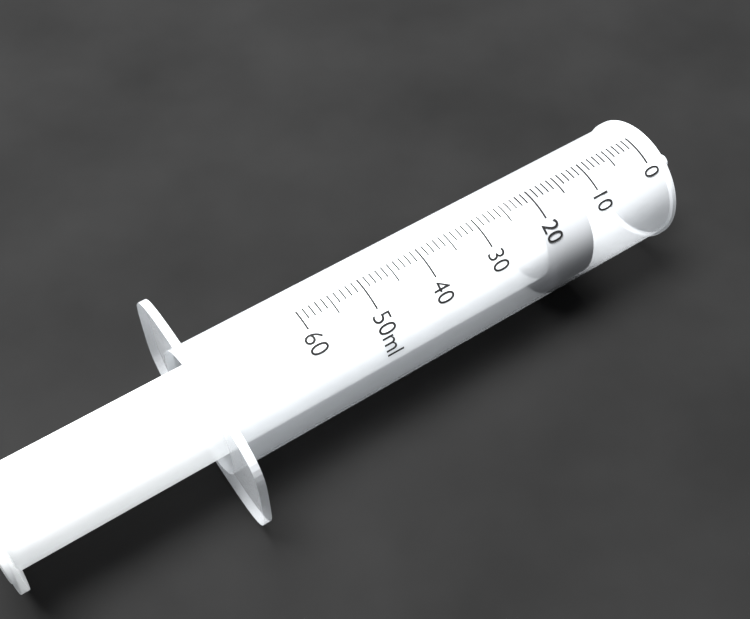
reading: 13 ml
